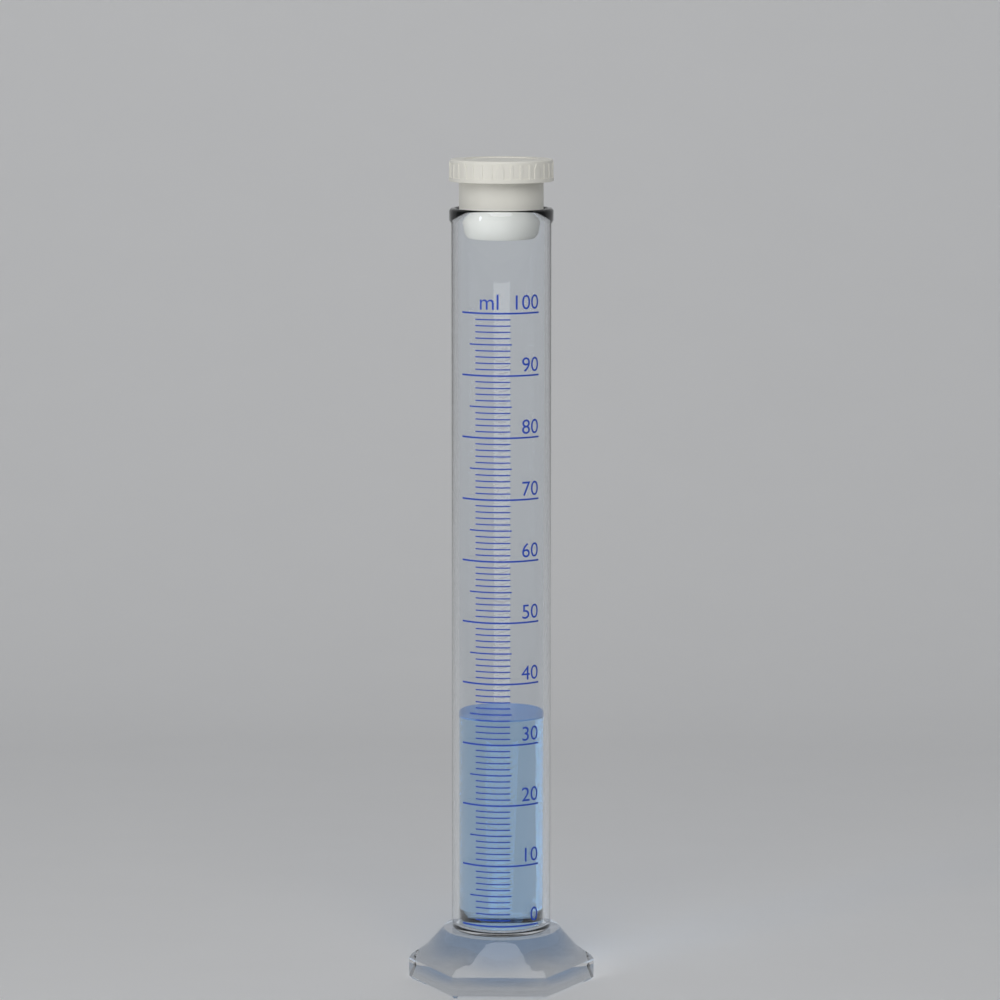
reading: 34 ml
